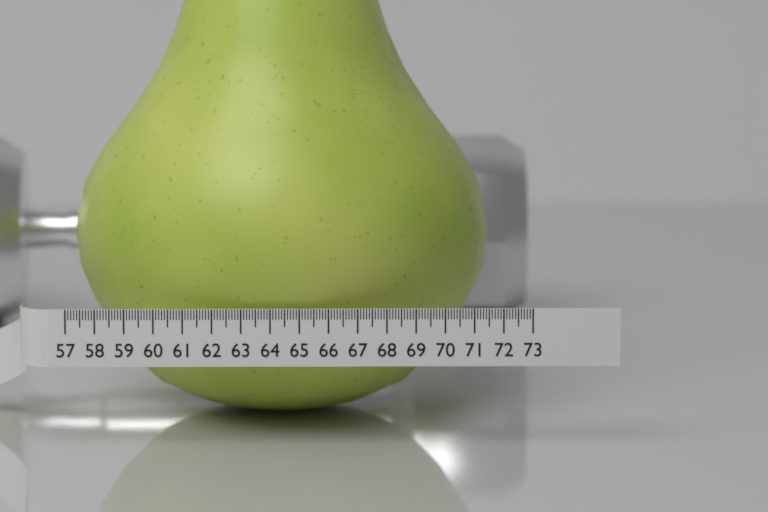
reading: 71.7 (no unit)
